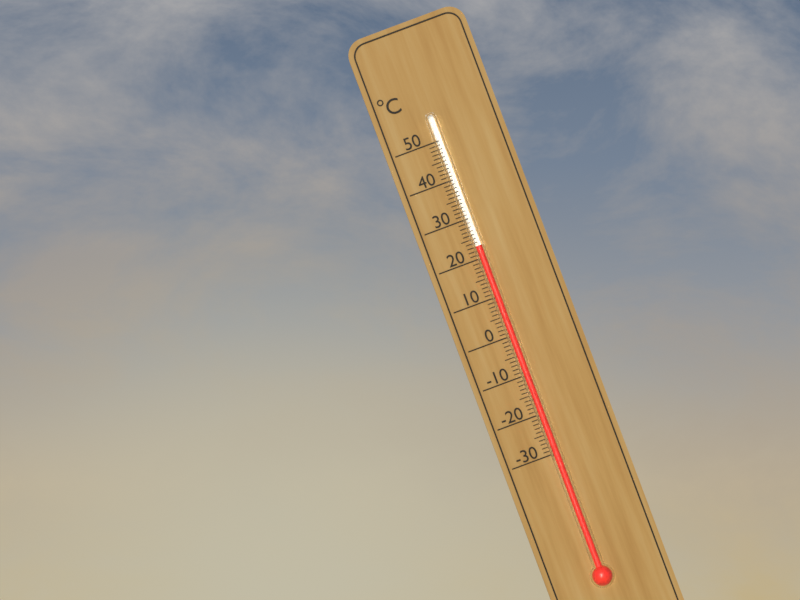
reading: 23 °C
